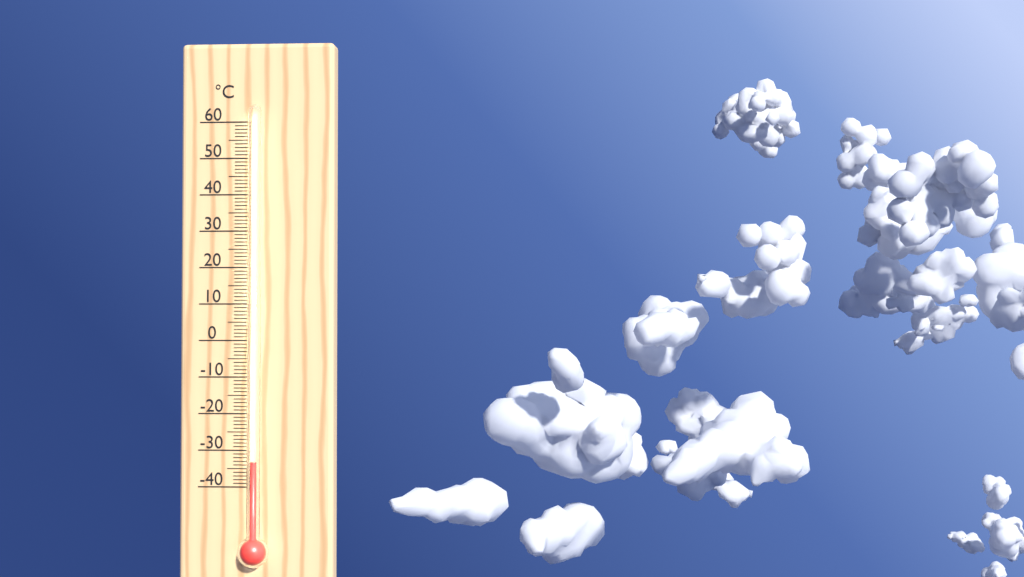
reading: -33 °C
